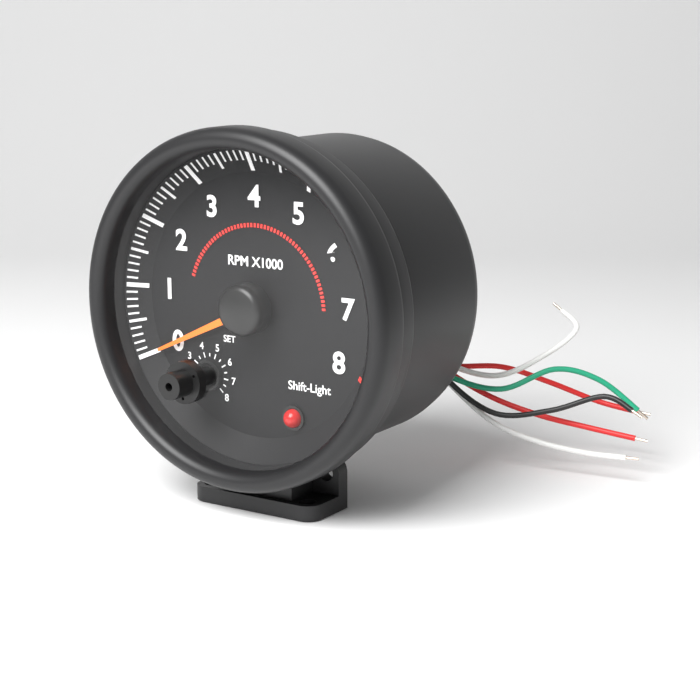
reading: 0 RPM
